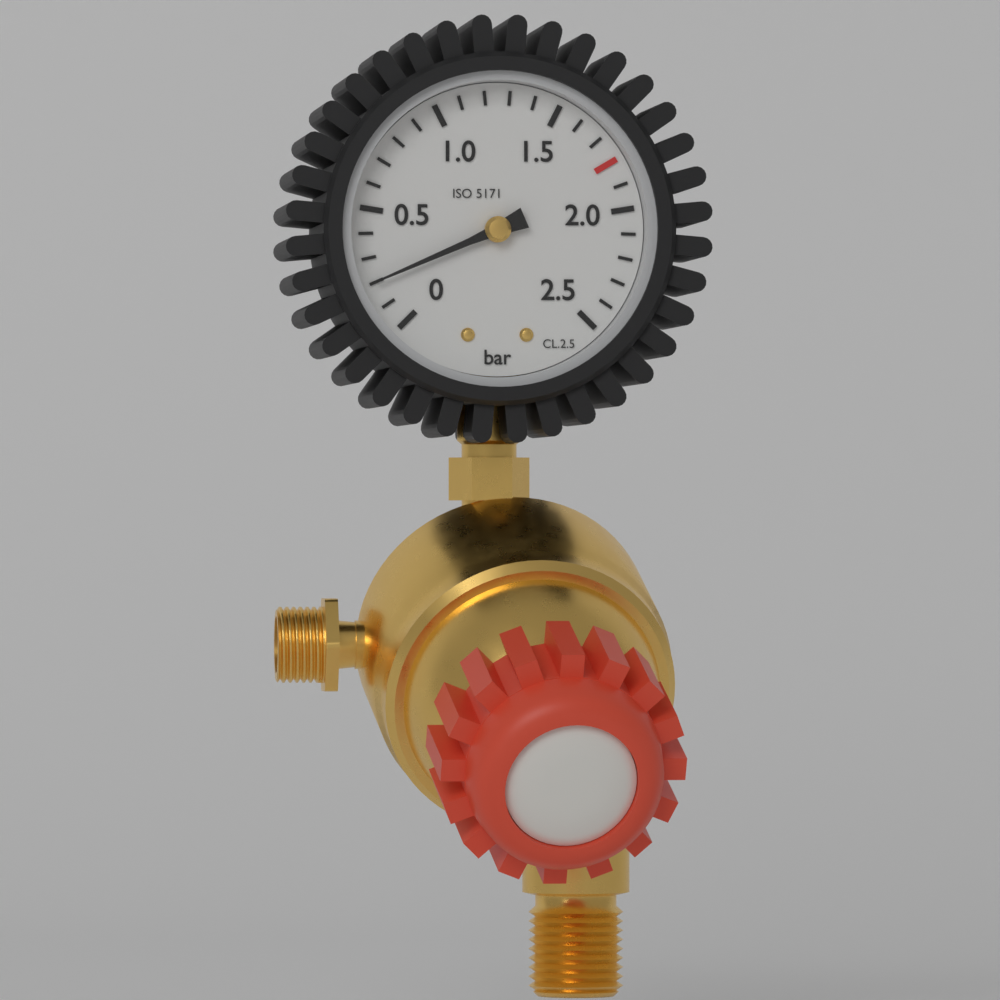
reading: 0.2 bar
